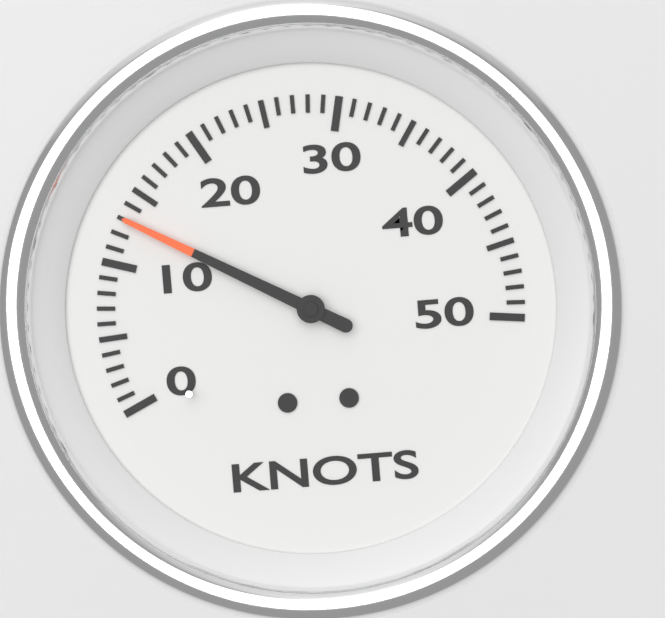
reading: 13 knots
